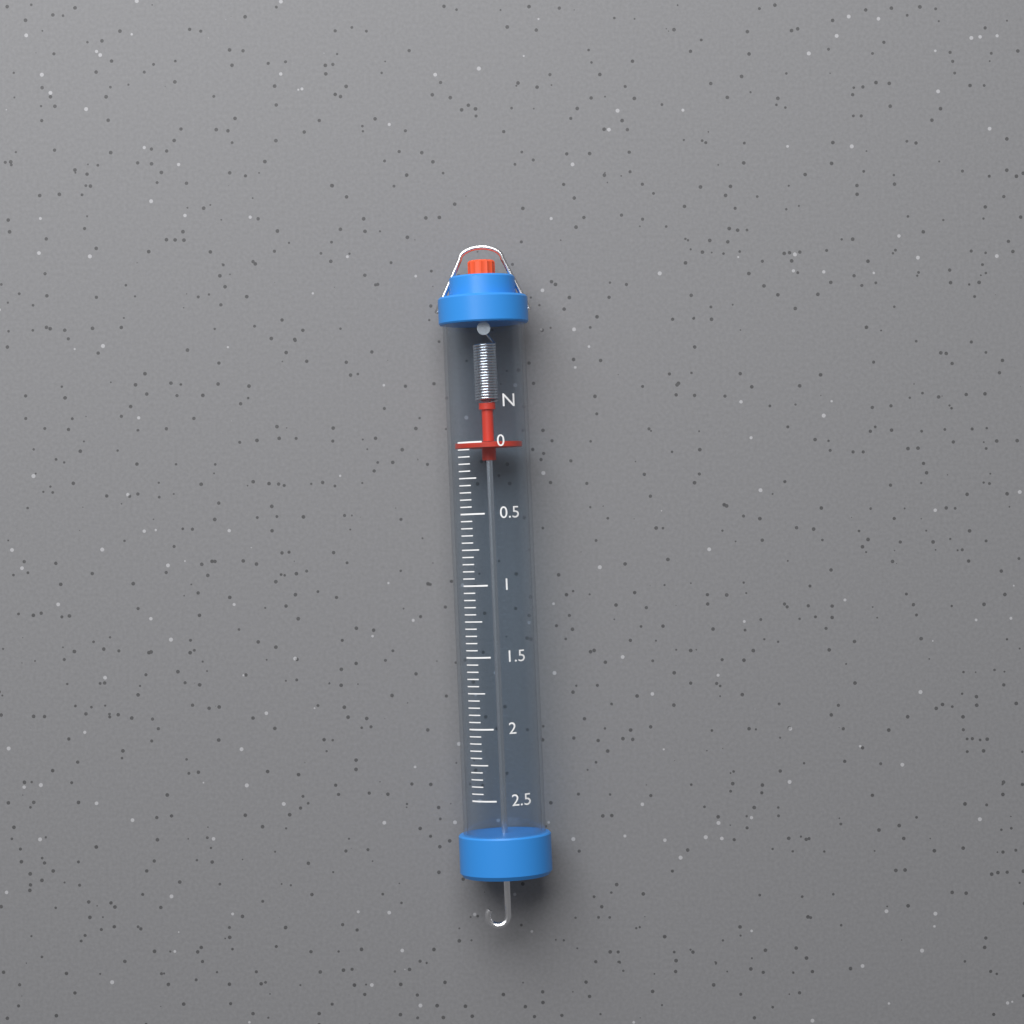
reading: 0.00 N
